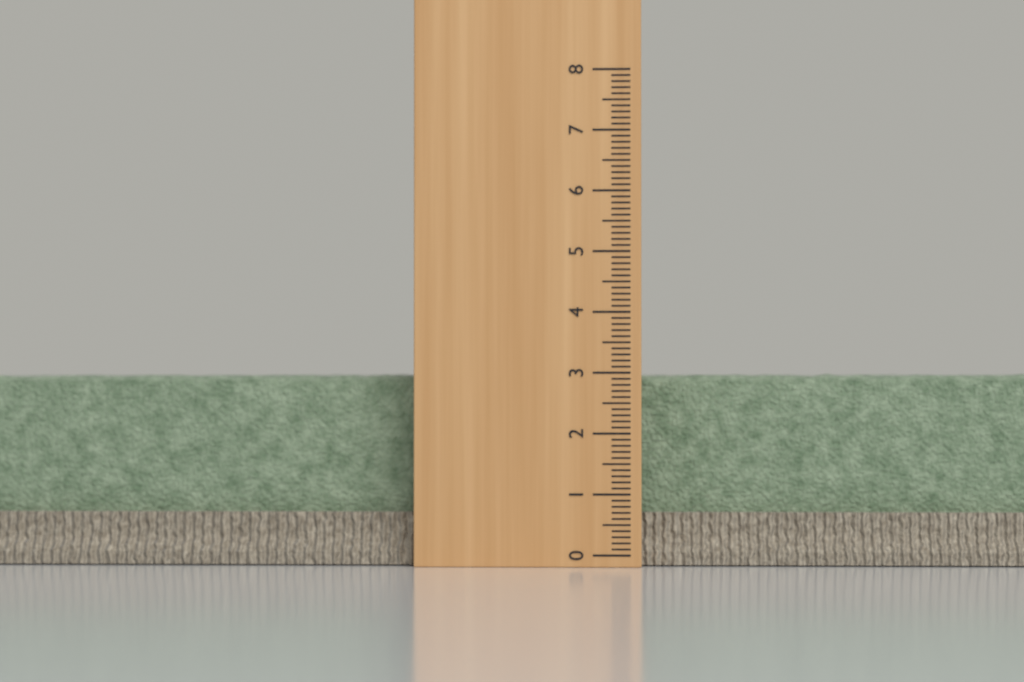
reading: 3.0 (no unit)
